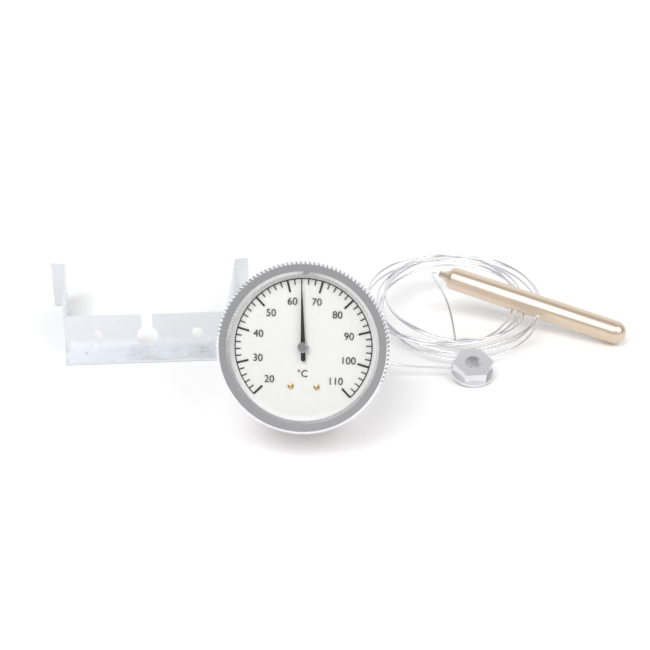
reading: 64 °C
